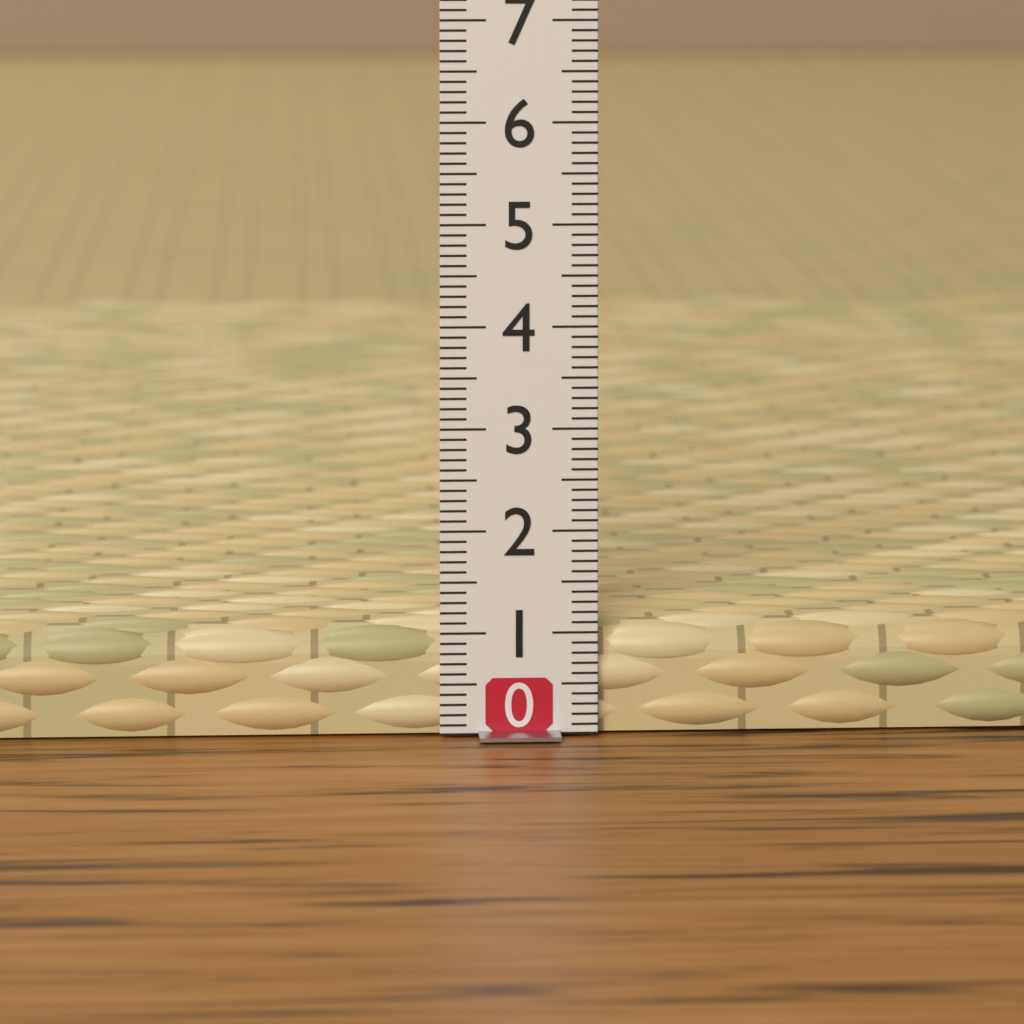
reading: 1.1 (no unit)
